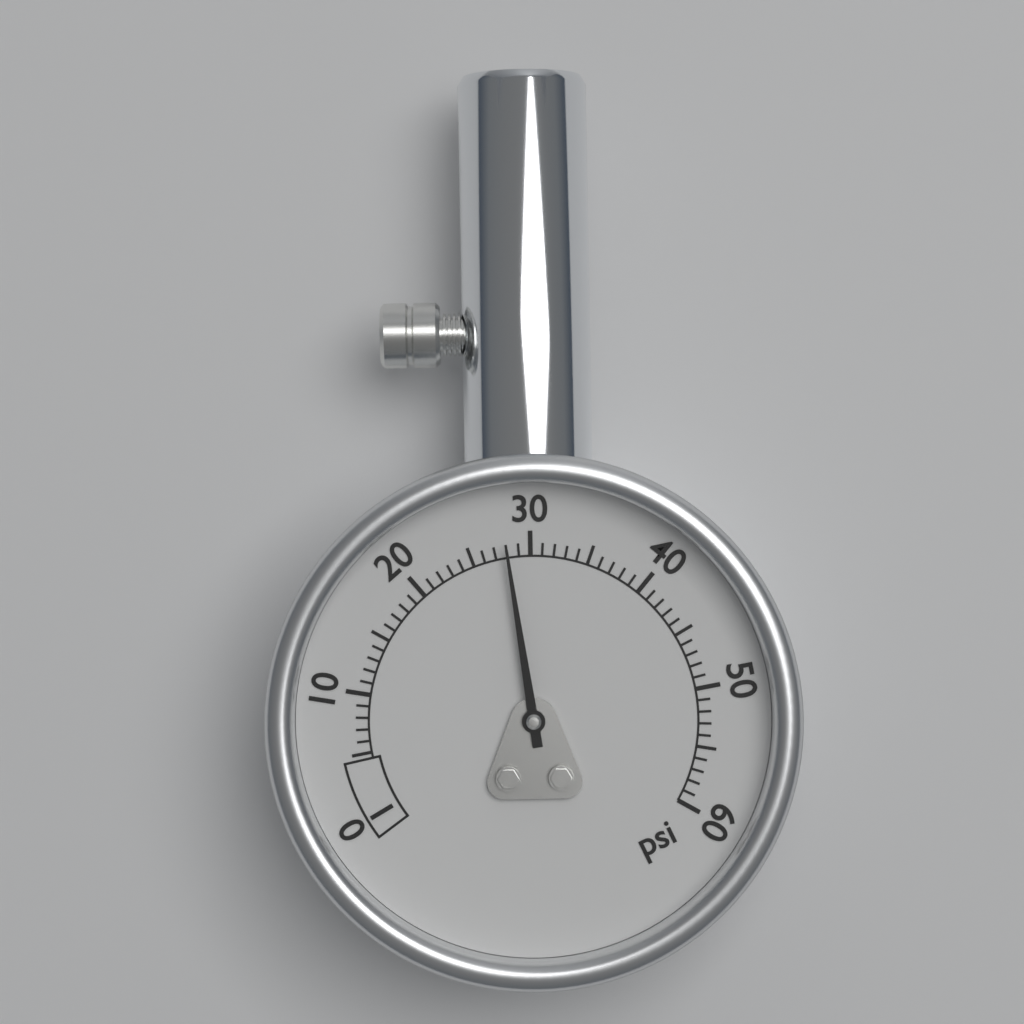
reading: 28 psi
